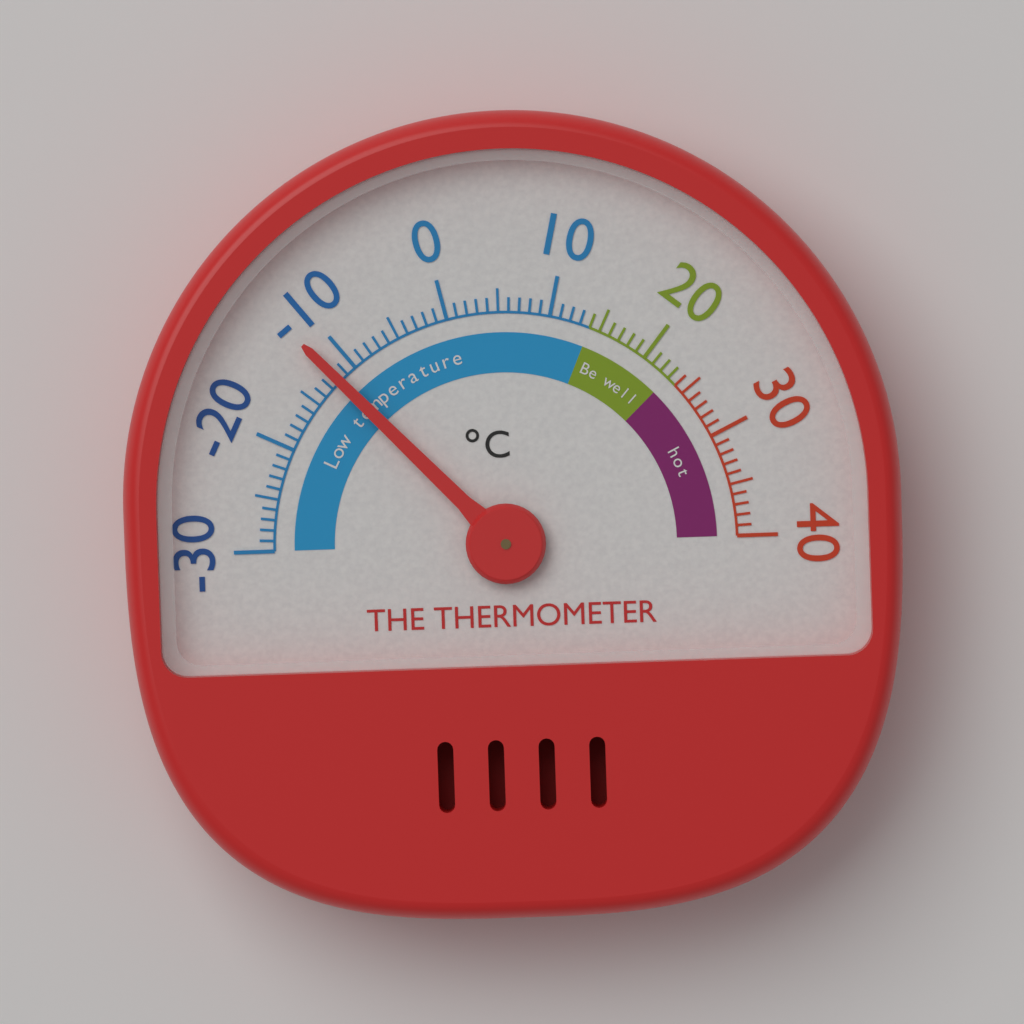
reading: -12 °C
